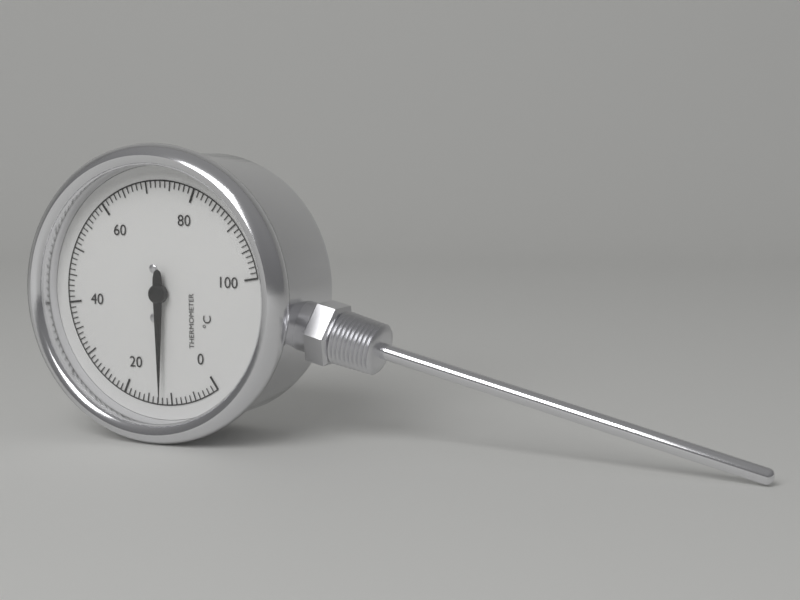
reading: 12 °C
